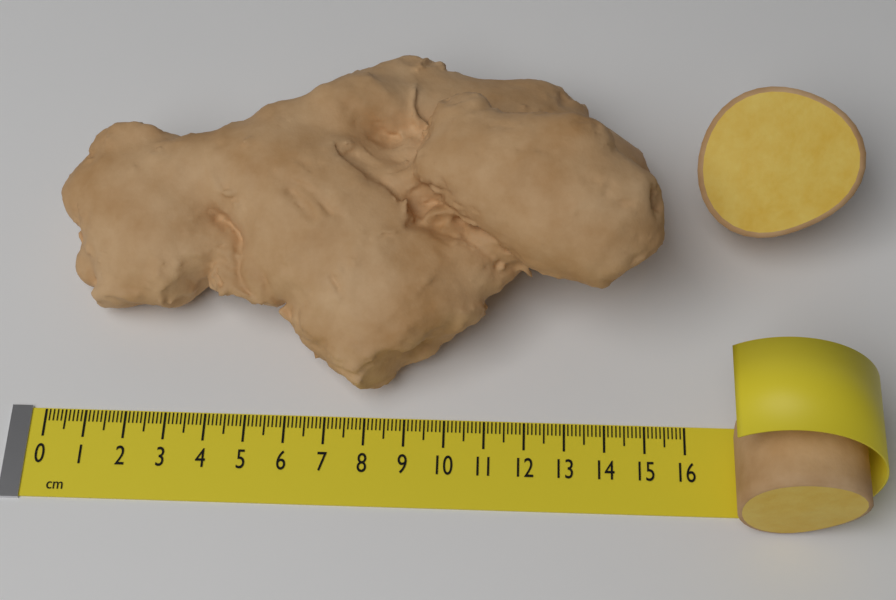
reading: 15.4 cm
